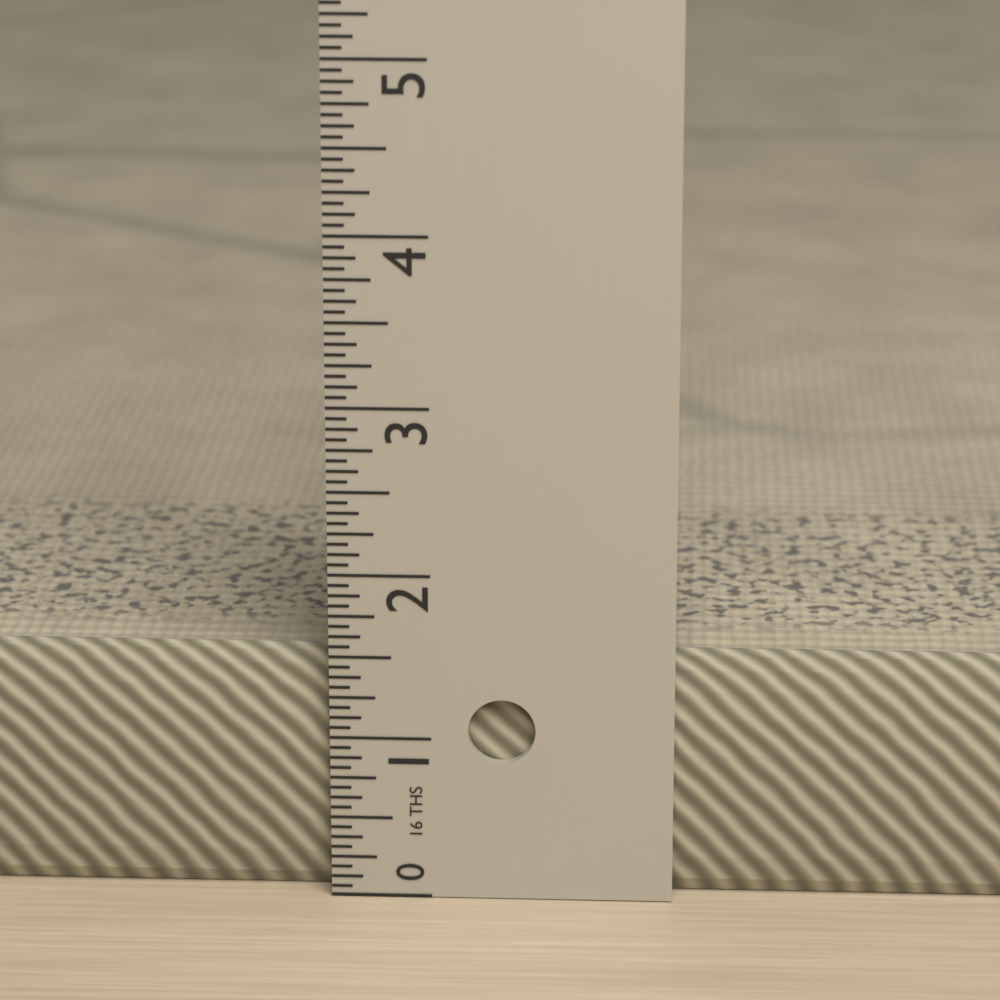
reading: 1.5000 in
